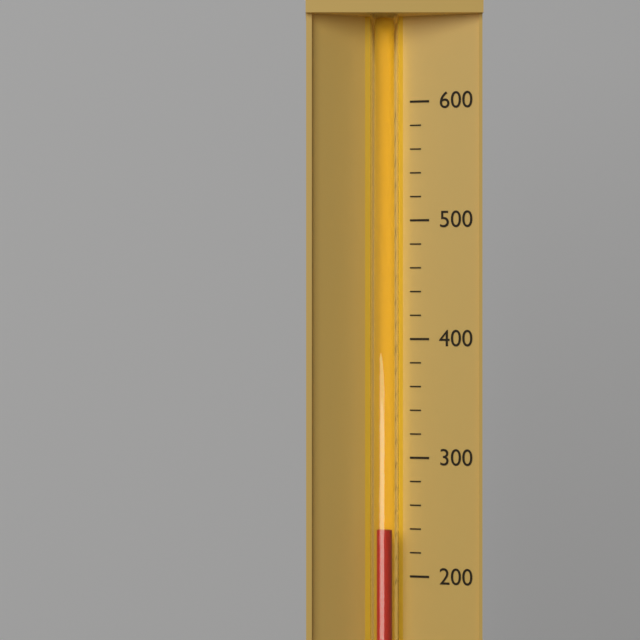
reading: 240 (no unit)
